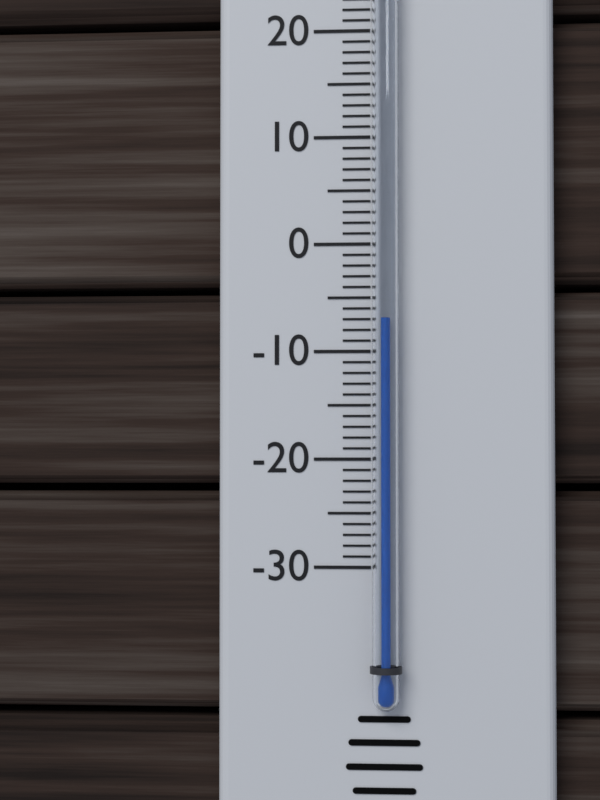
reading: -7 °C
